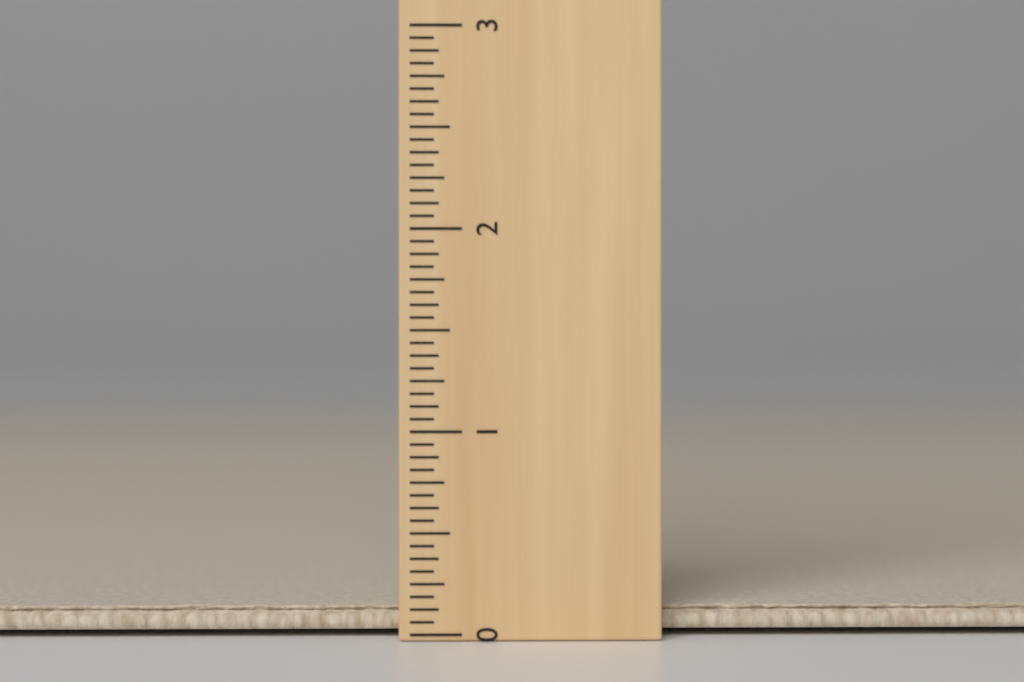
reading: 0.1250 (no unit)
